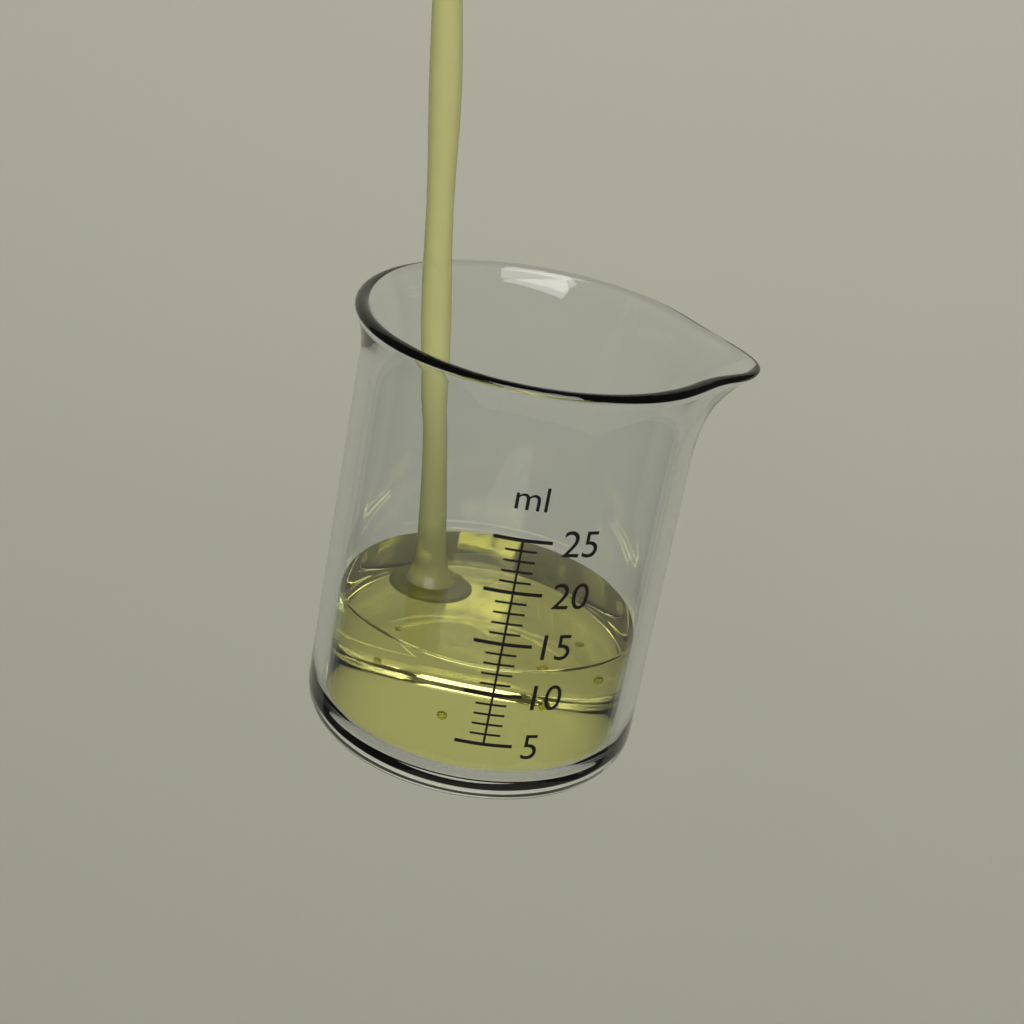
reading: 12 ml
